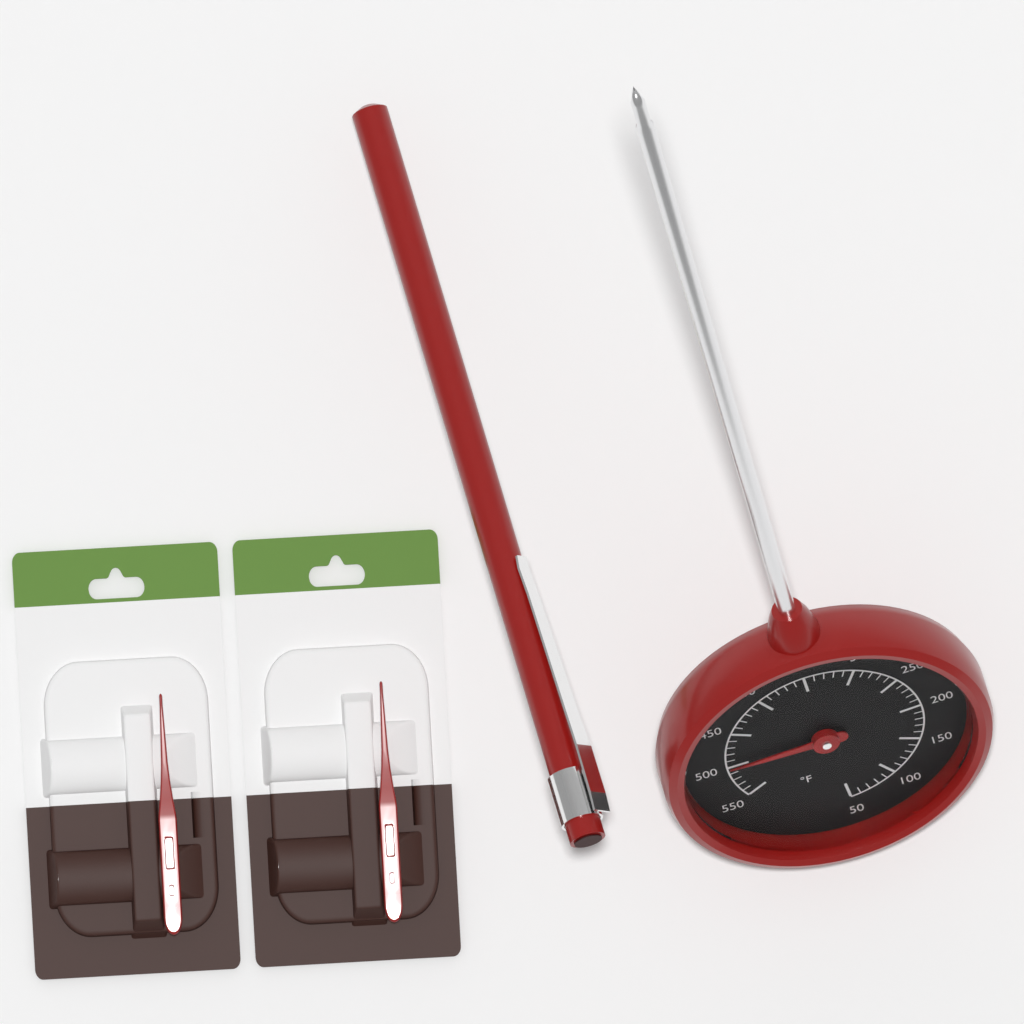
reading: 500 °F
